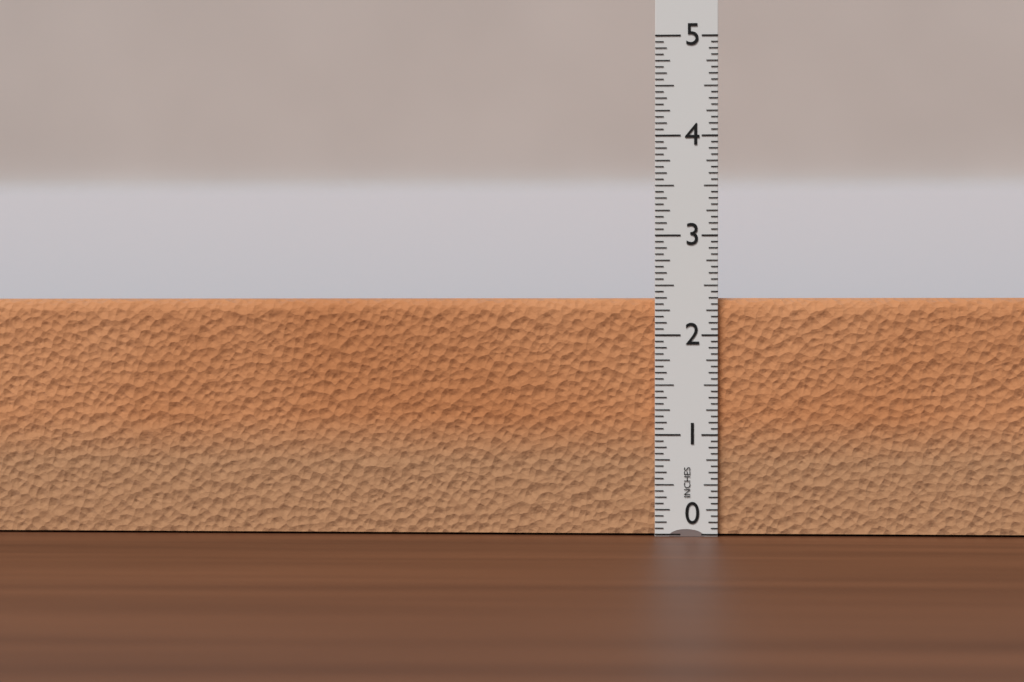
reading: 2.3750 in
